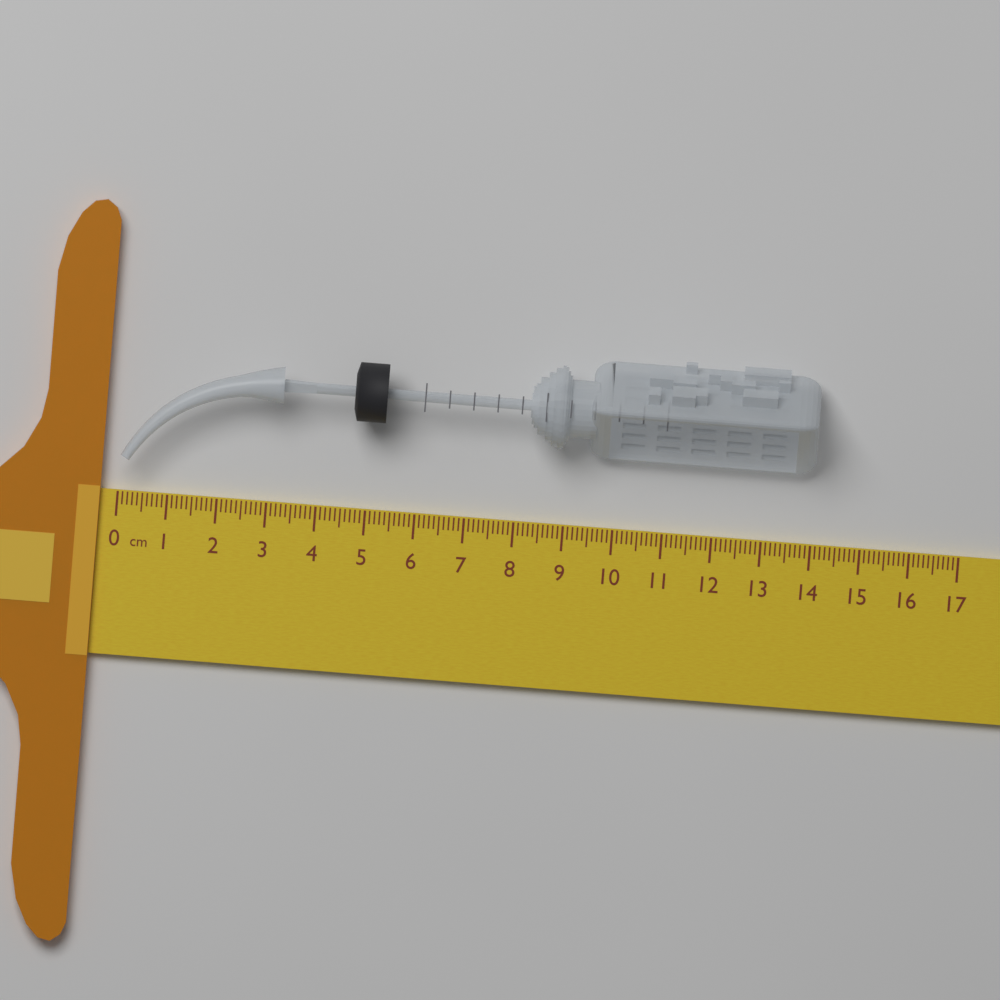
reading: 14.0 cm
